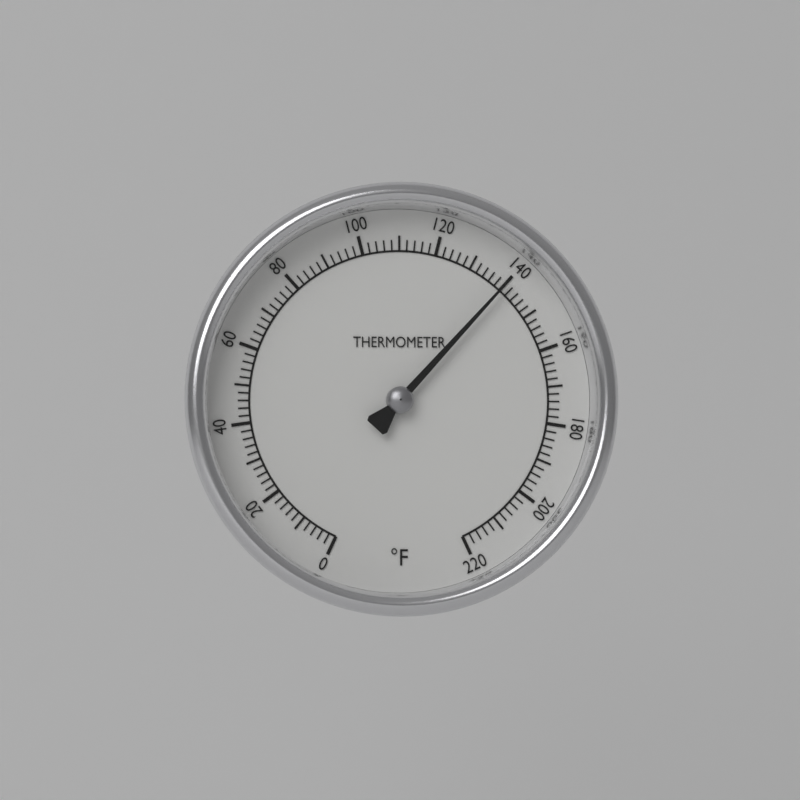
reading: 140 °F
